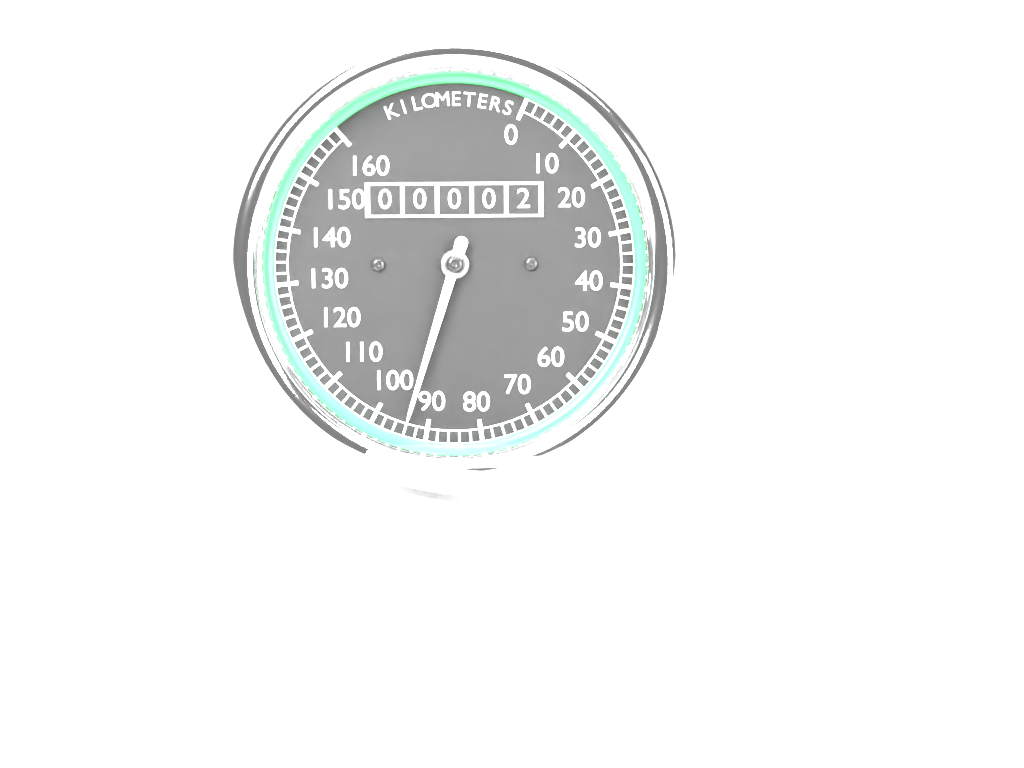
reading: 94 km/h
